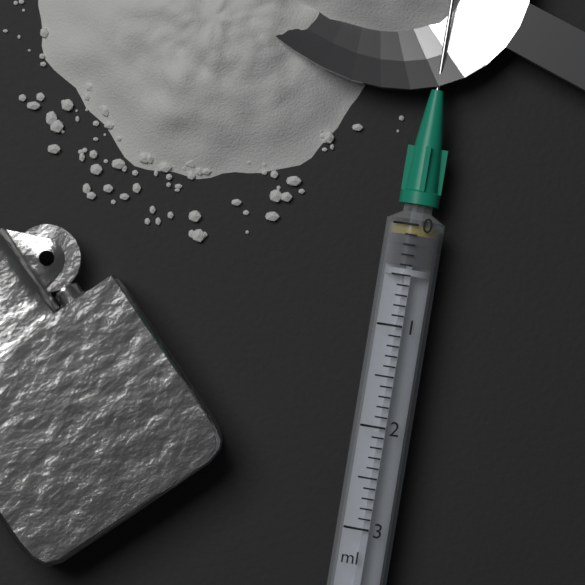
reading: 0.1 ml
